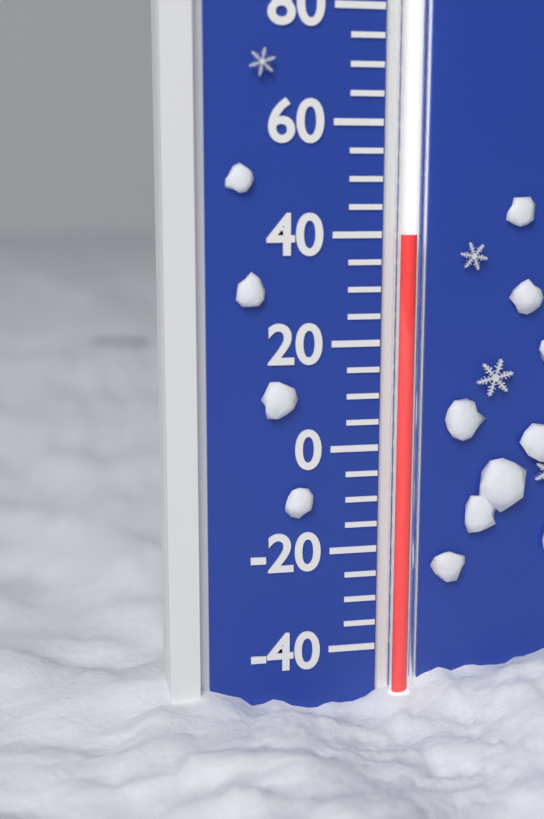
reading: 40 °F
